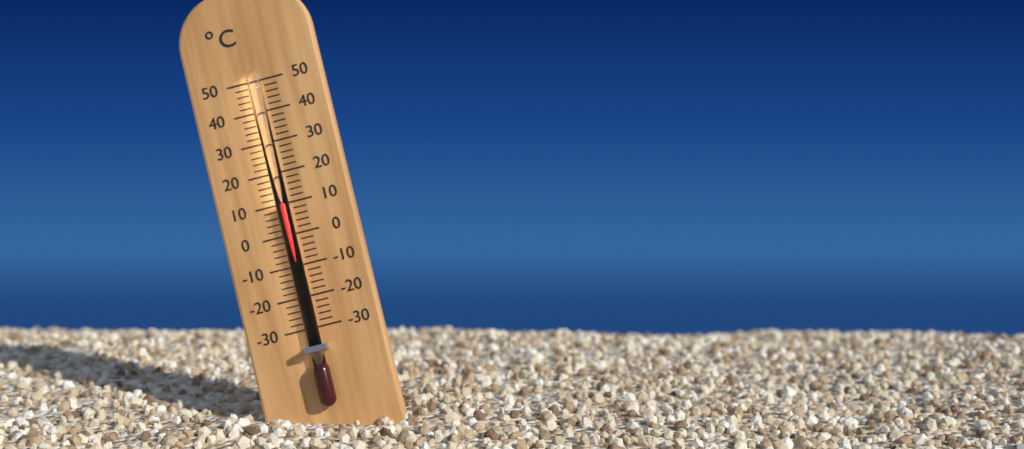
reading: 10 °C
